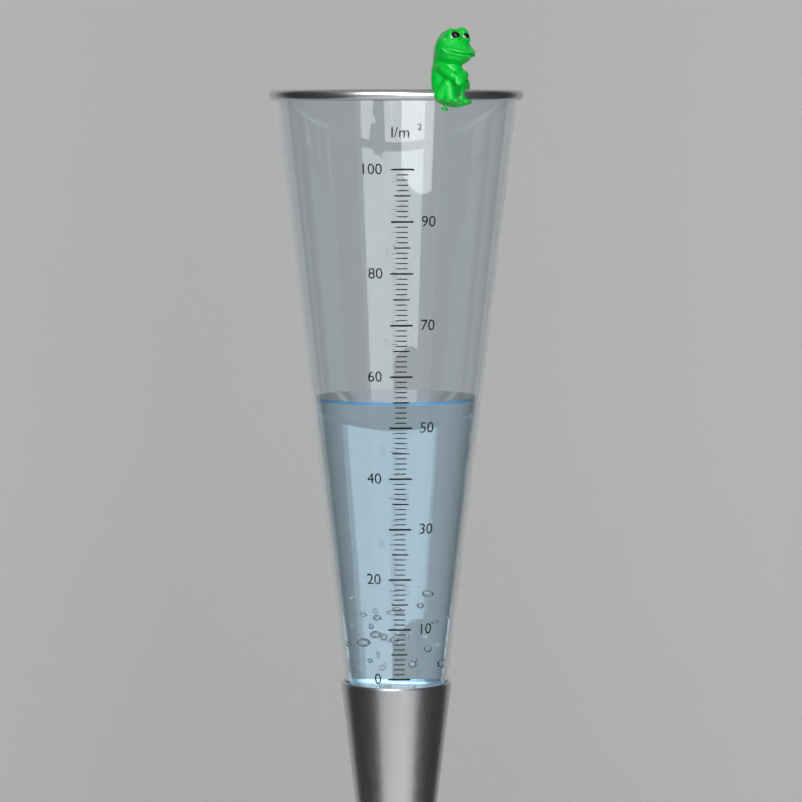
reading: 55 l/m²
